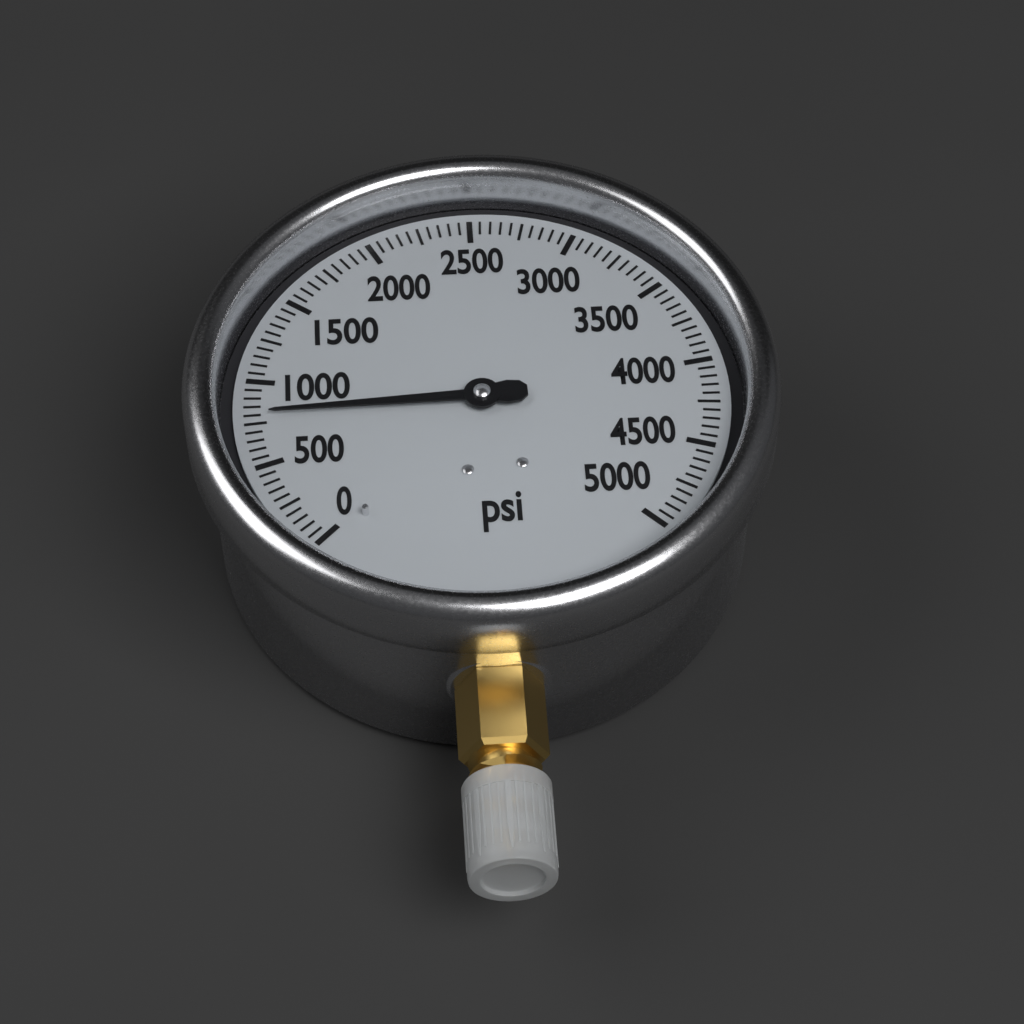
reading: 800 psi
